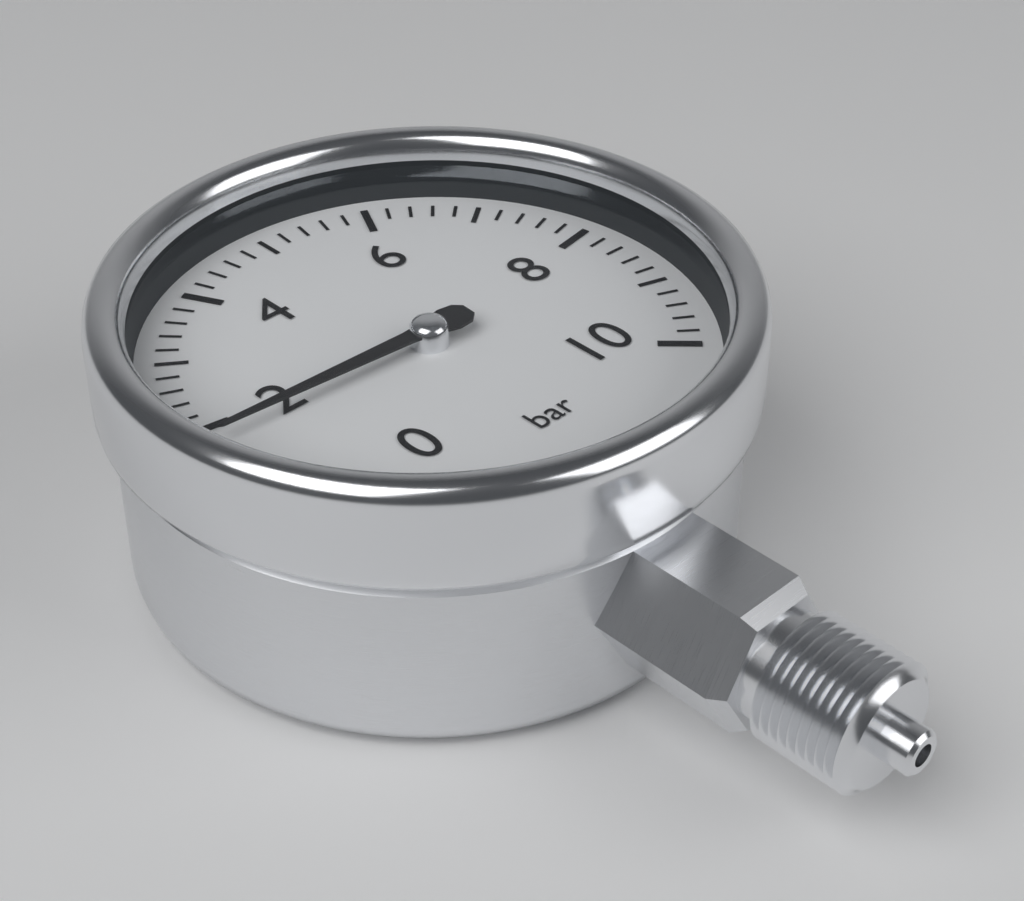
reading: 1.8 bar
